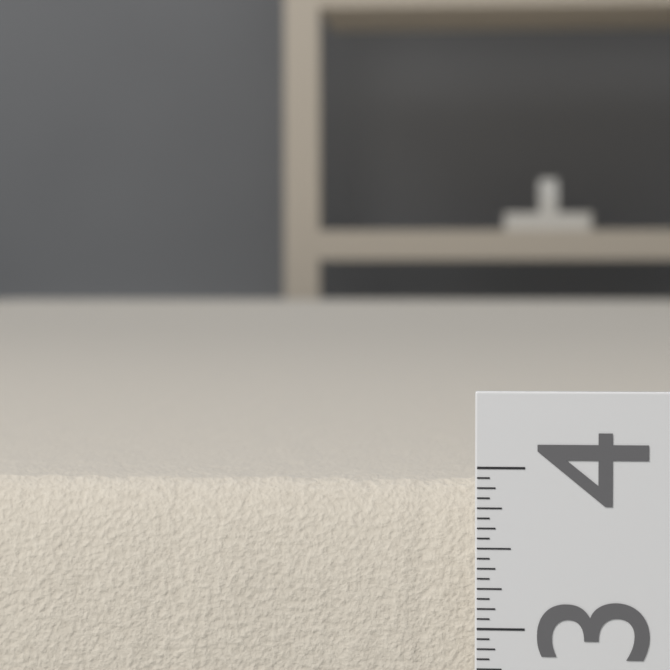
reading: 3.8750 (no unit)
